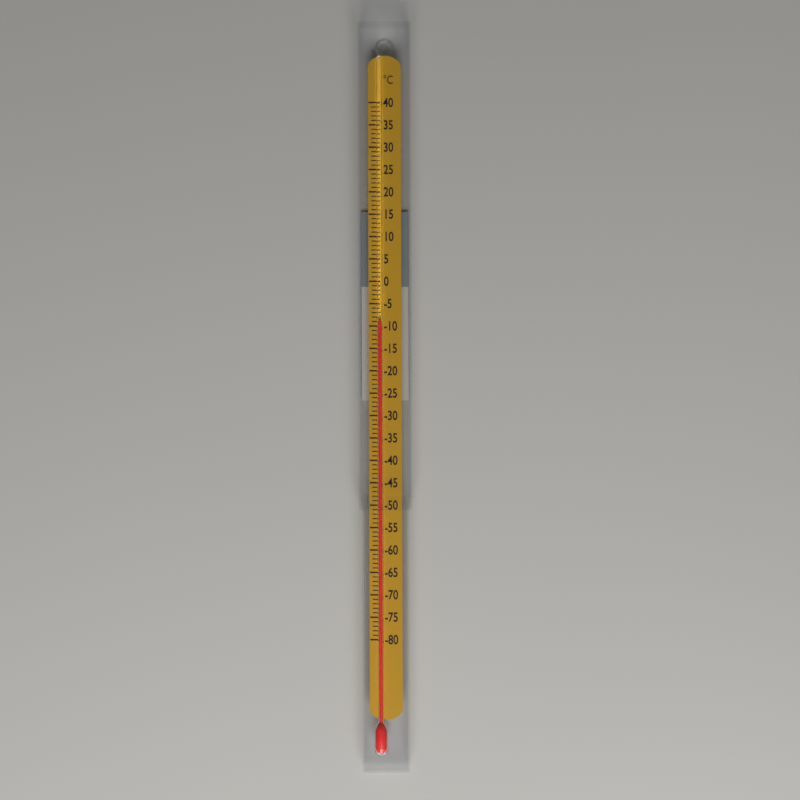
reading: -9 °C
